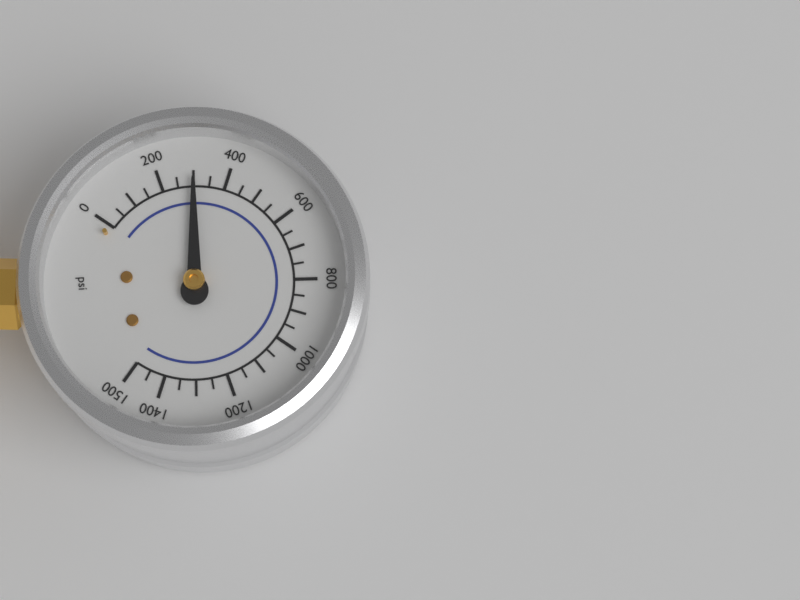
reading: 300 psi
